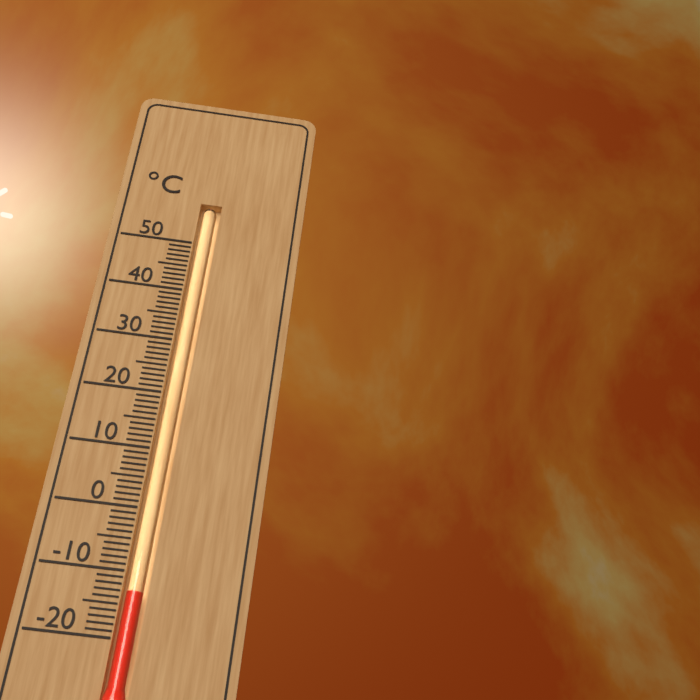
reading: -13 °C
